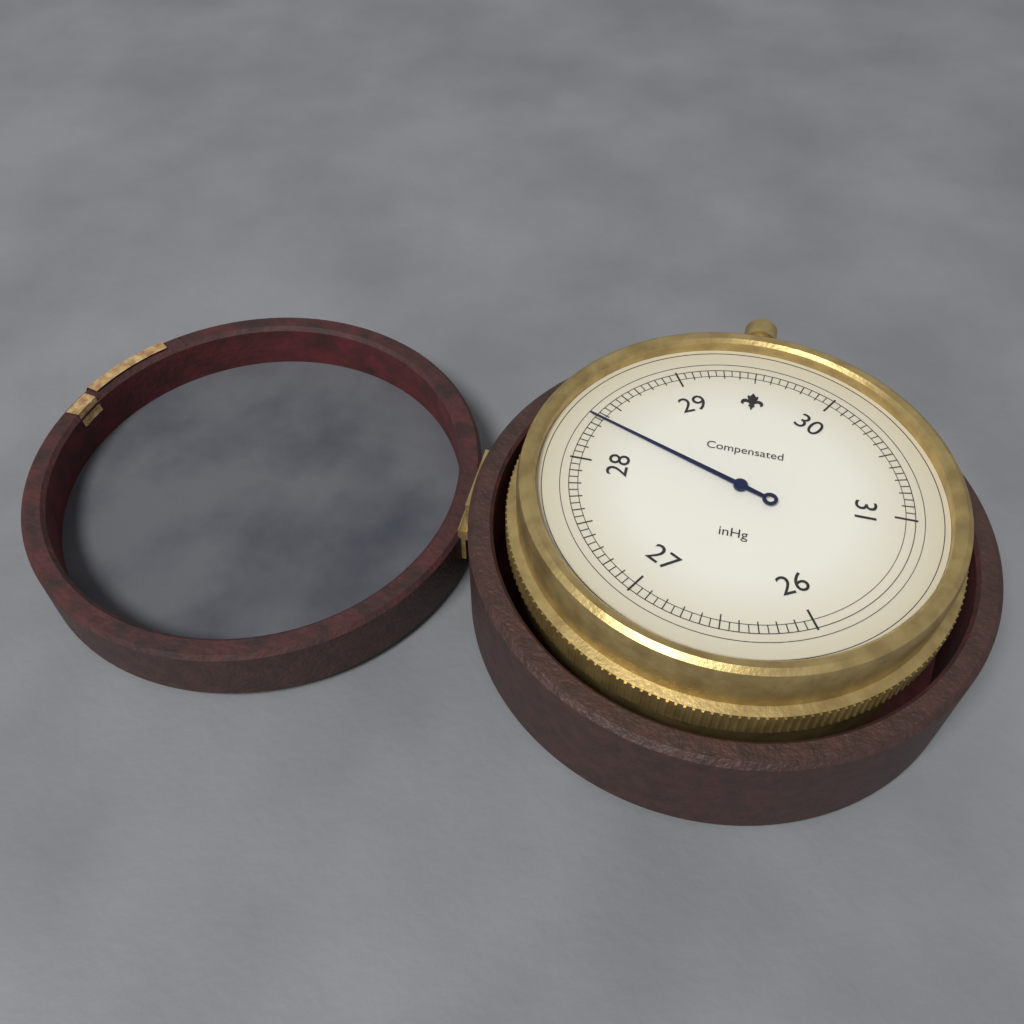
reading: 28.35 inHg
